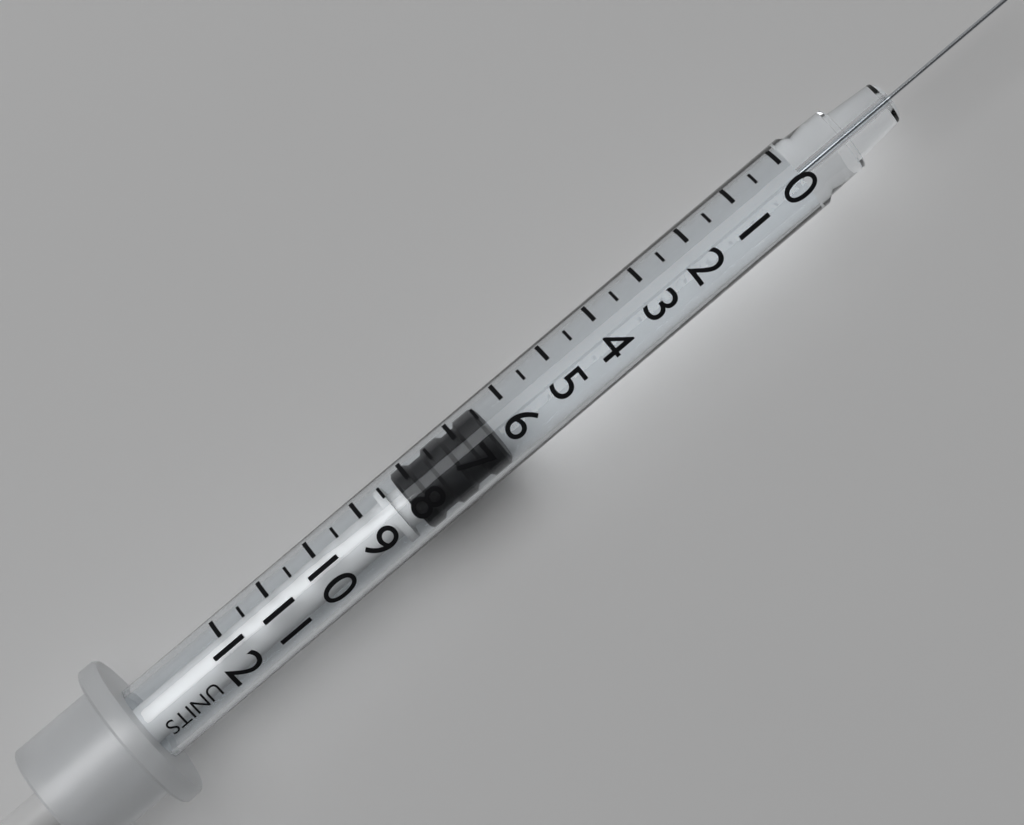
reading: 6.5 units
